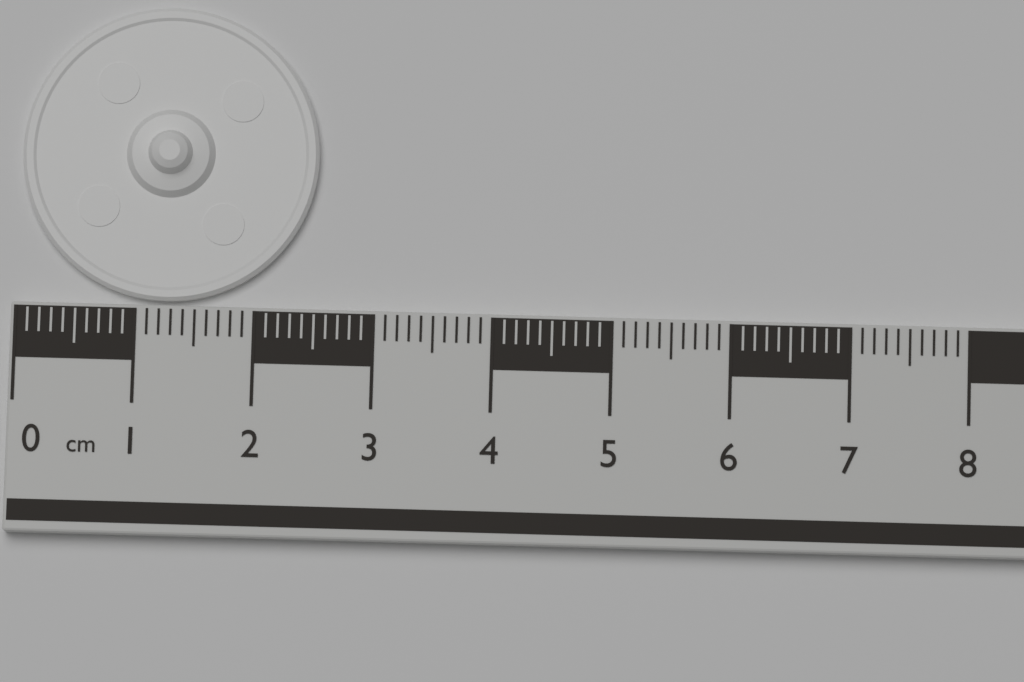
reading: 2.5 cm
